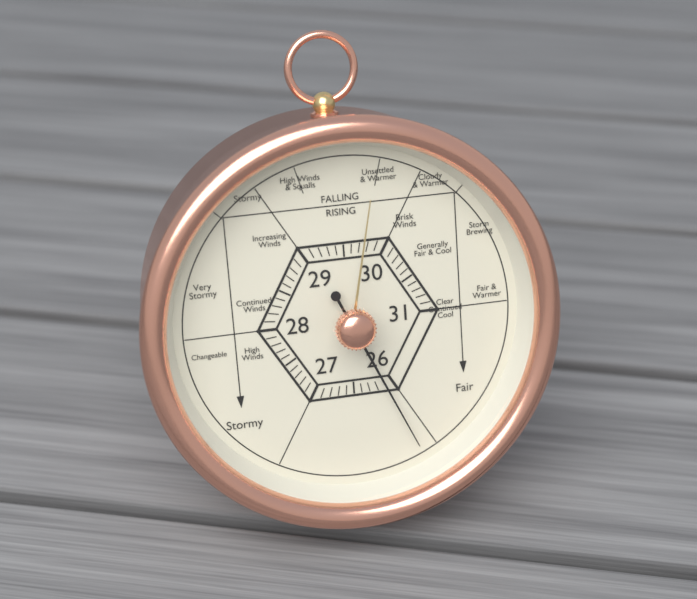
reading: 26.1 (no unit)
